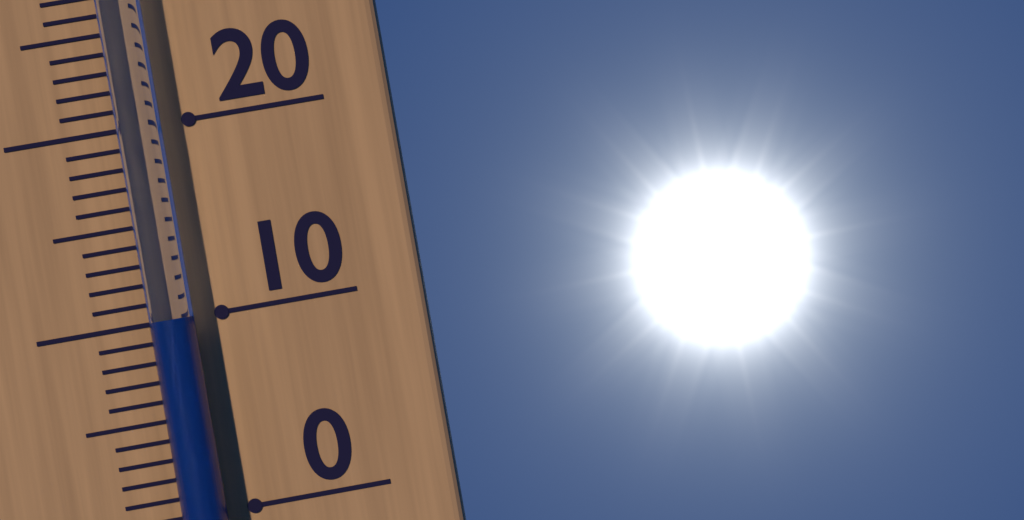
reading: 10 °C
